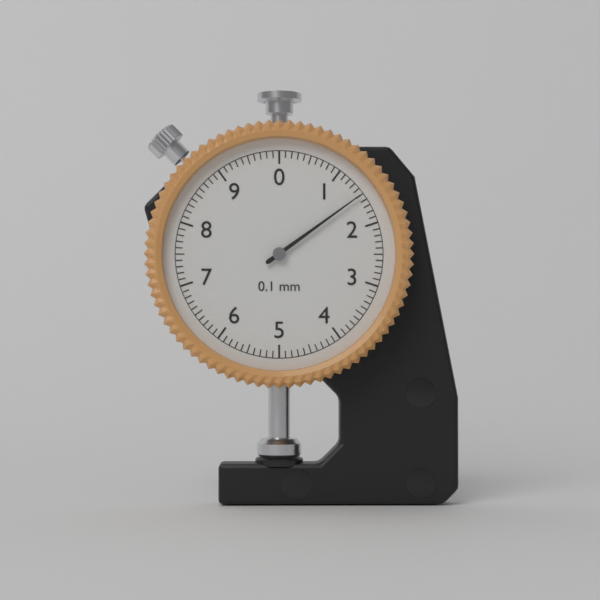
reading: 1.5 mm
